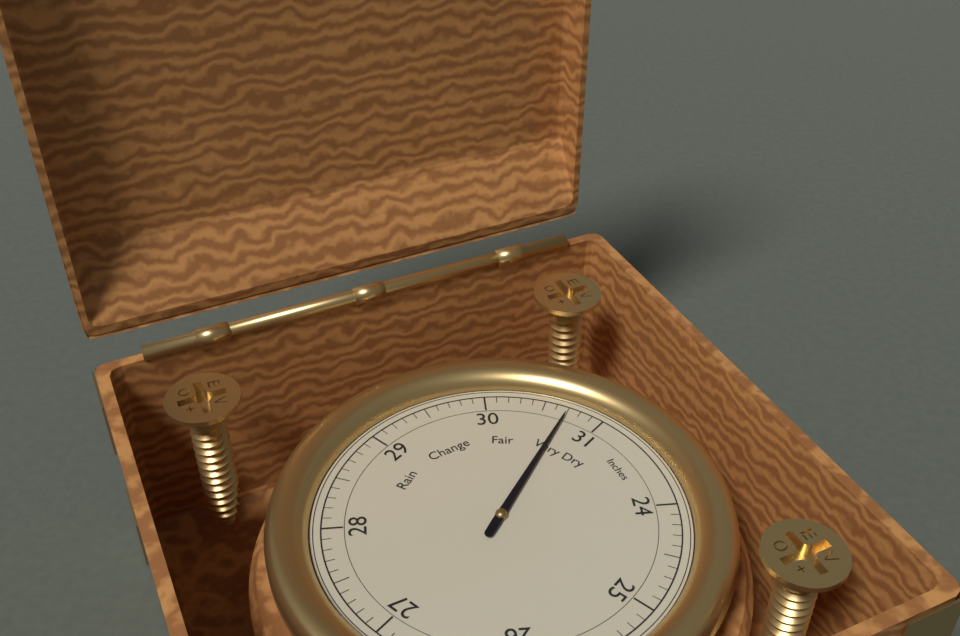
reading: 30.7 Inches
